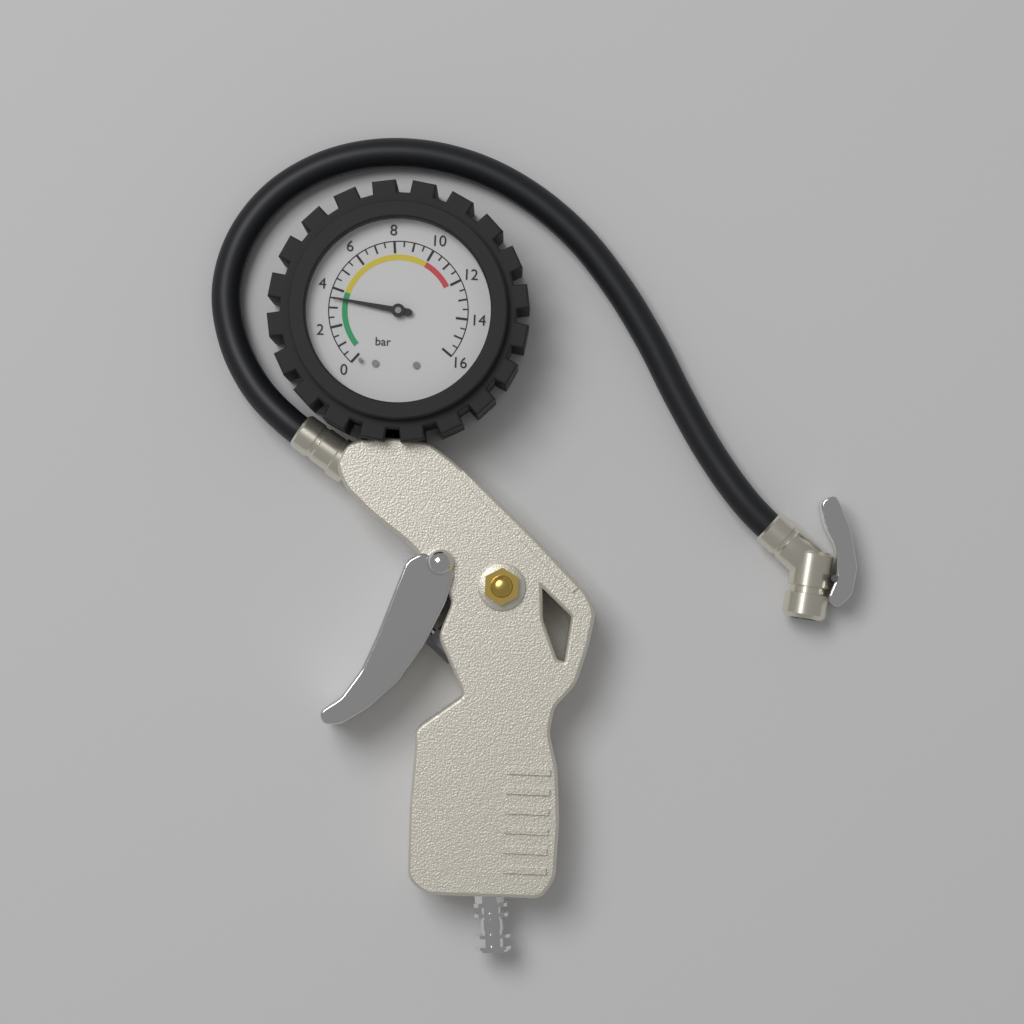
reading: 3.5 bar
